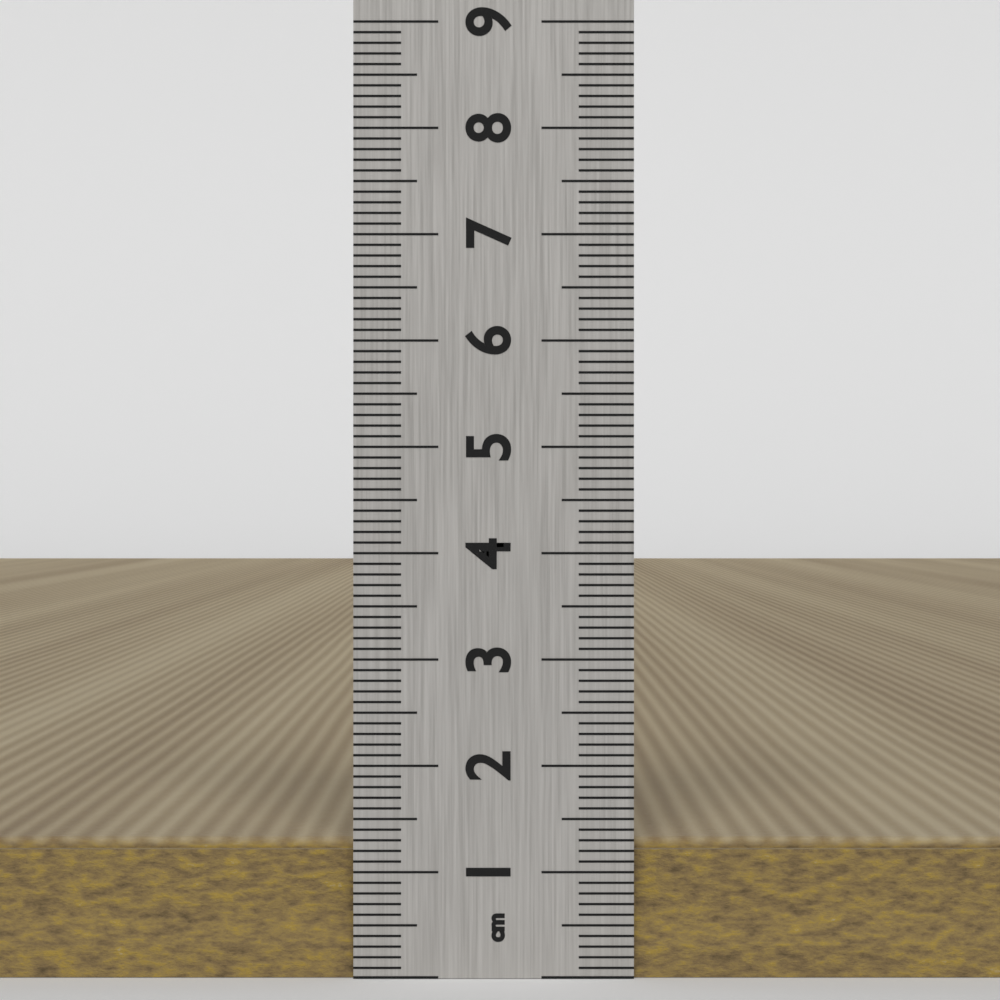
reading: 1.3 cm
